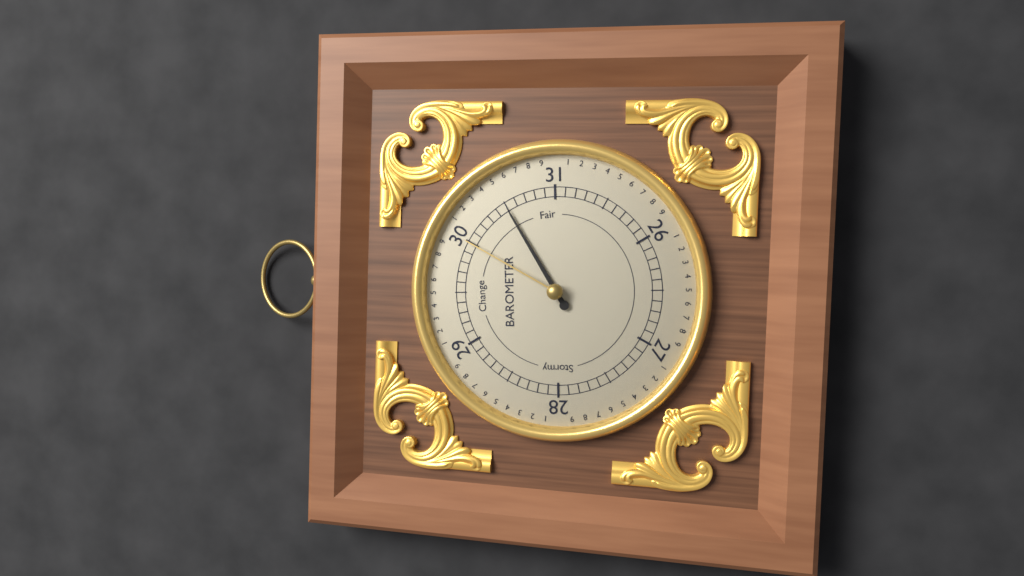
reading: 30.5 (no unit)
